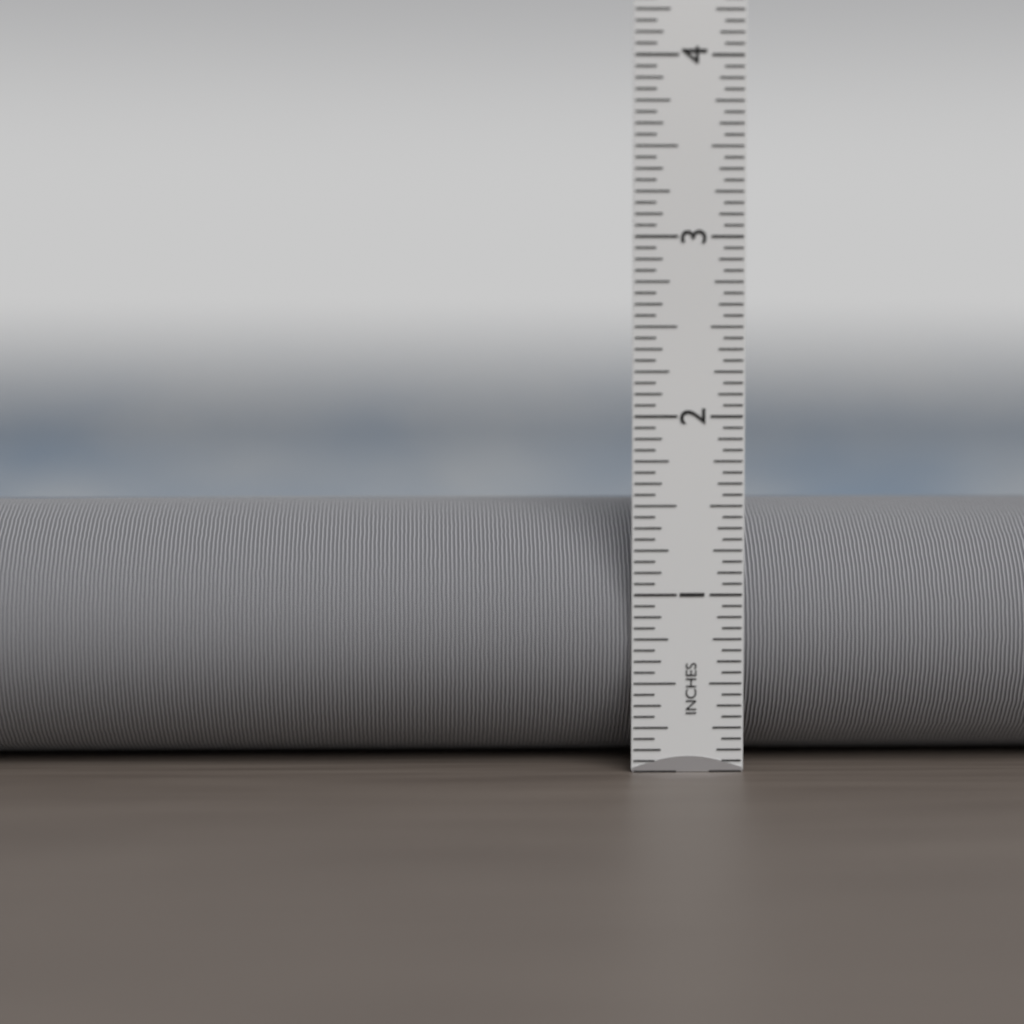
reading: 1.5000 in
